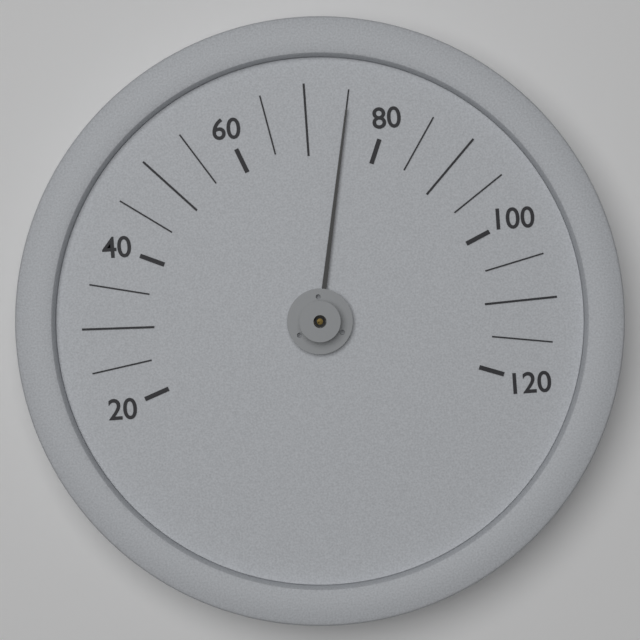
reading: 75 (no unit)
